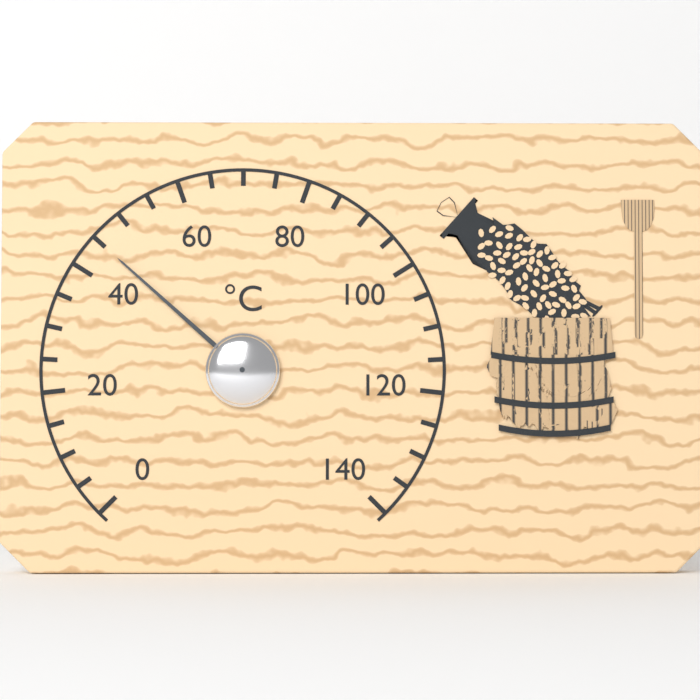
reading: 45 °C
